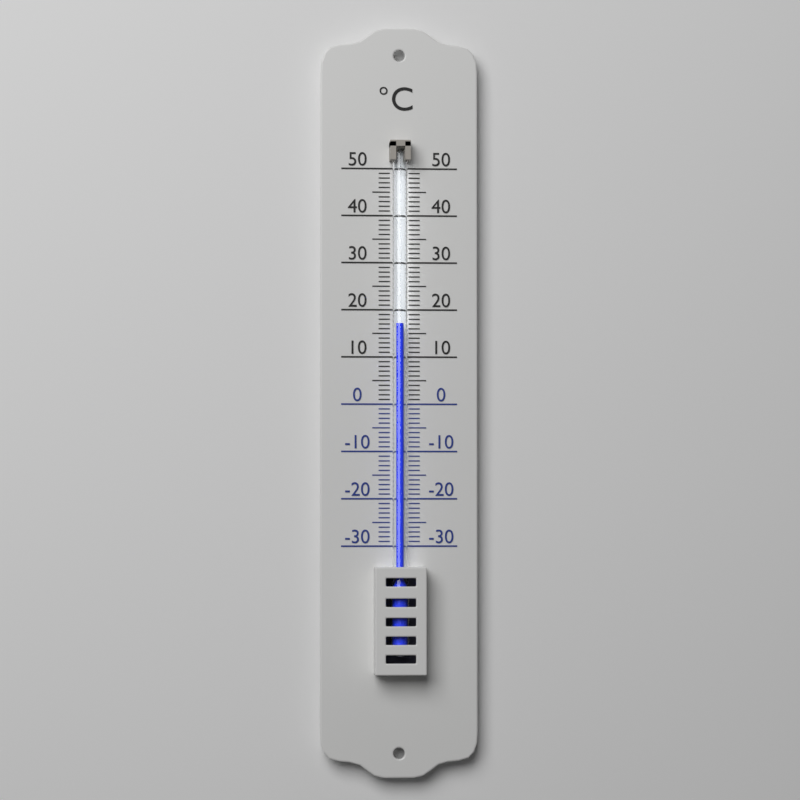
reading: 17 °C
